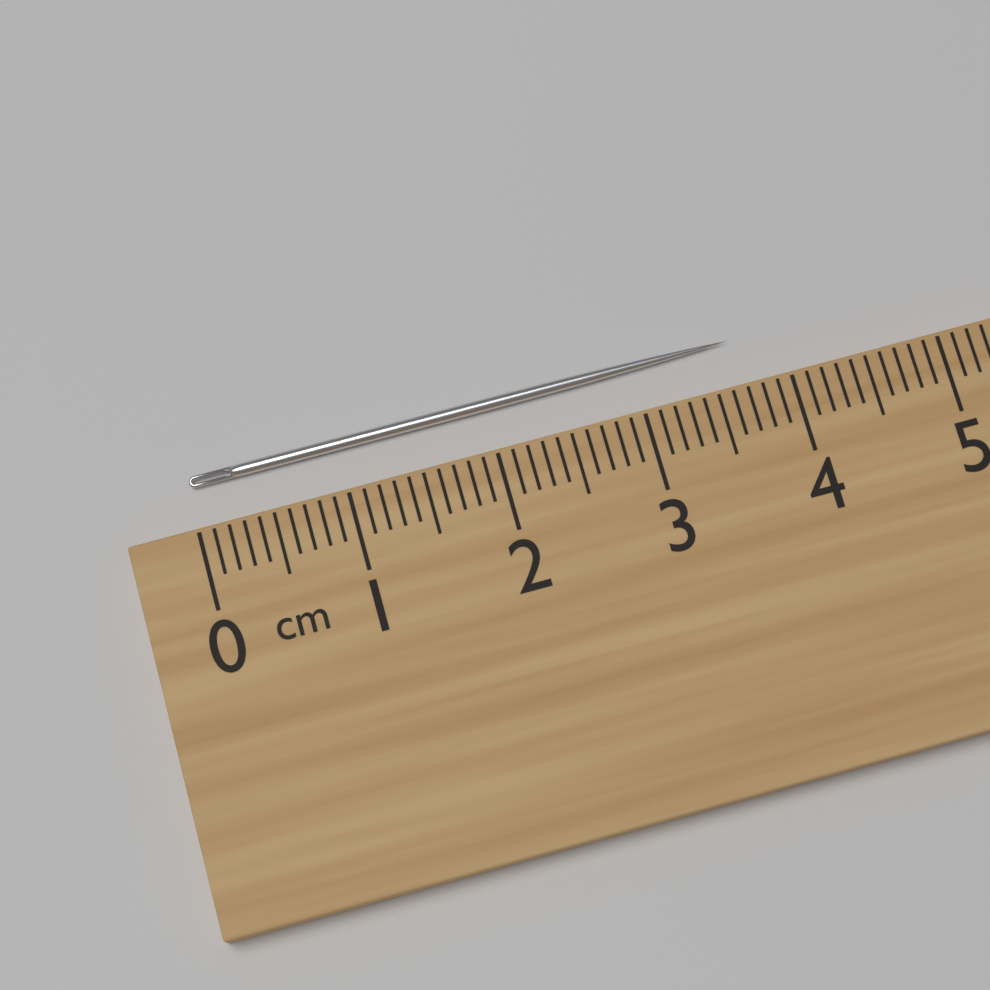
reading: 3.7 cm
